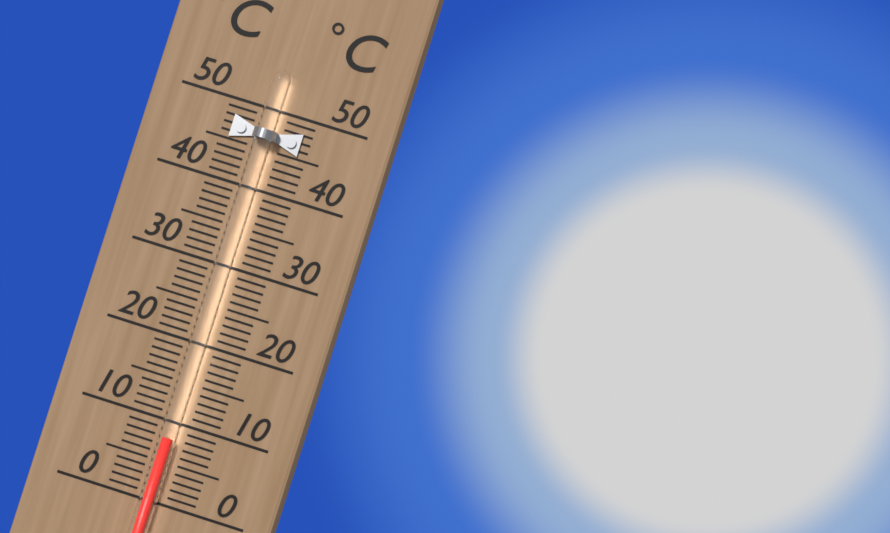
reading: 8 °C
